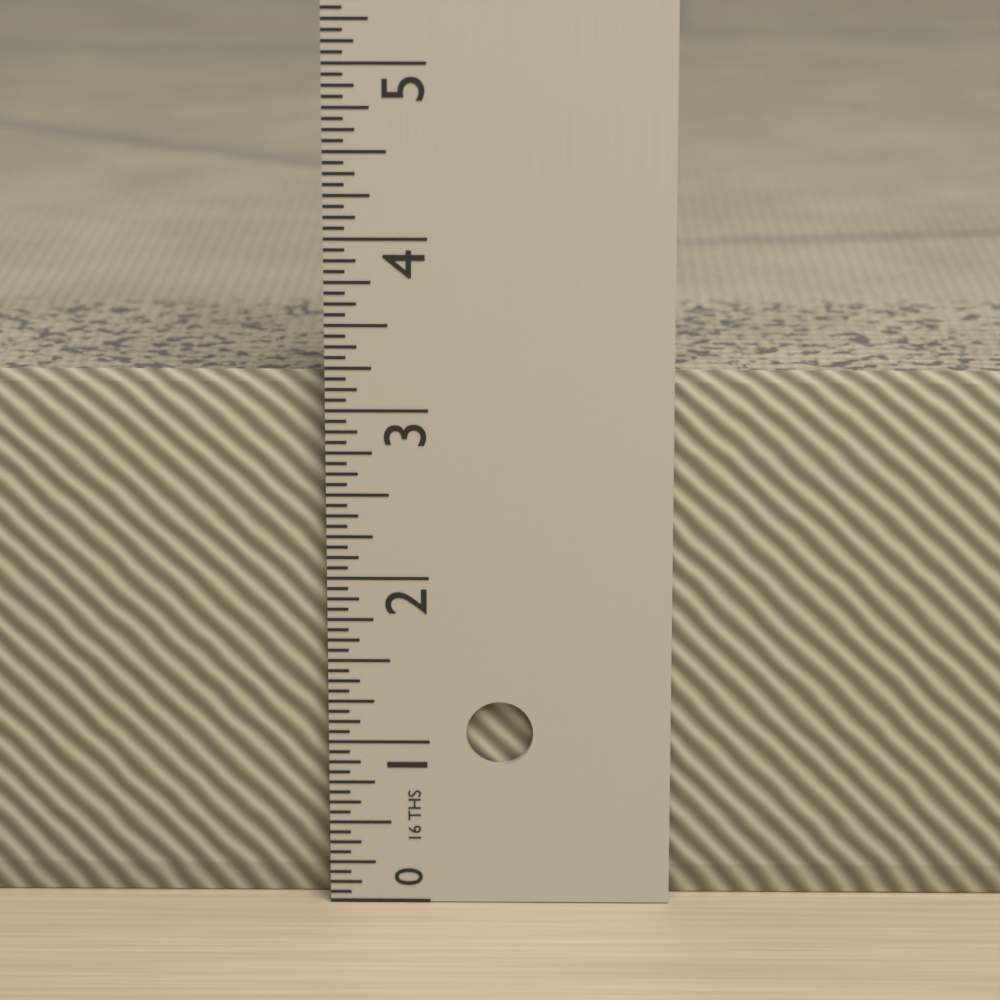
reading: 3.1875 in
